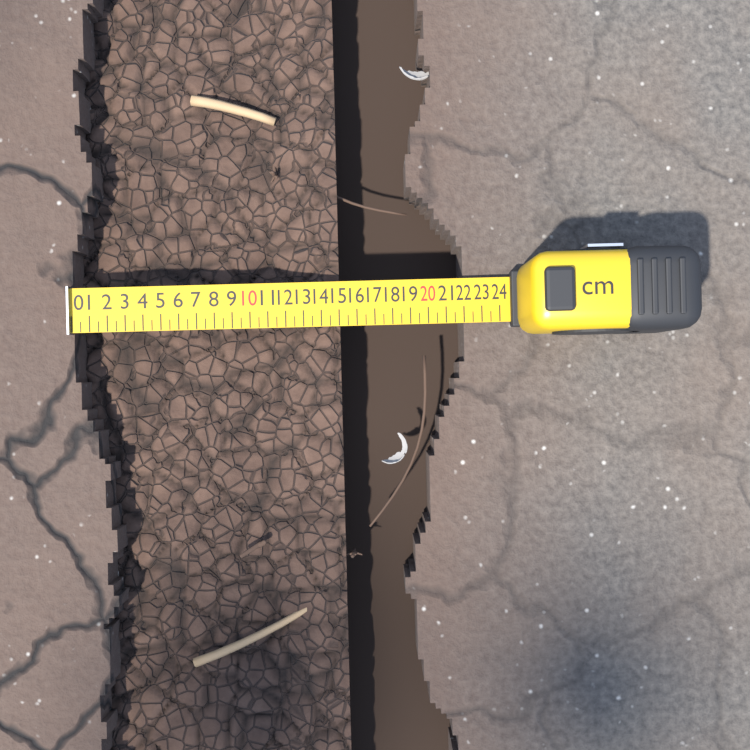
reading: 15.0 cm
